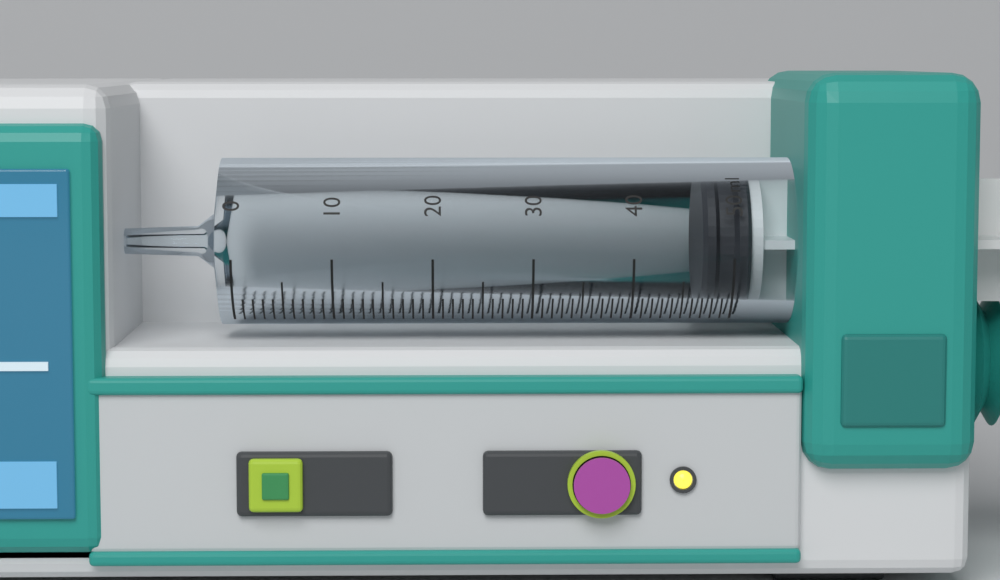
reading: 47 ml
